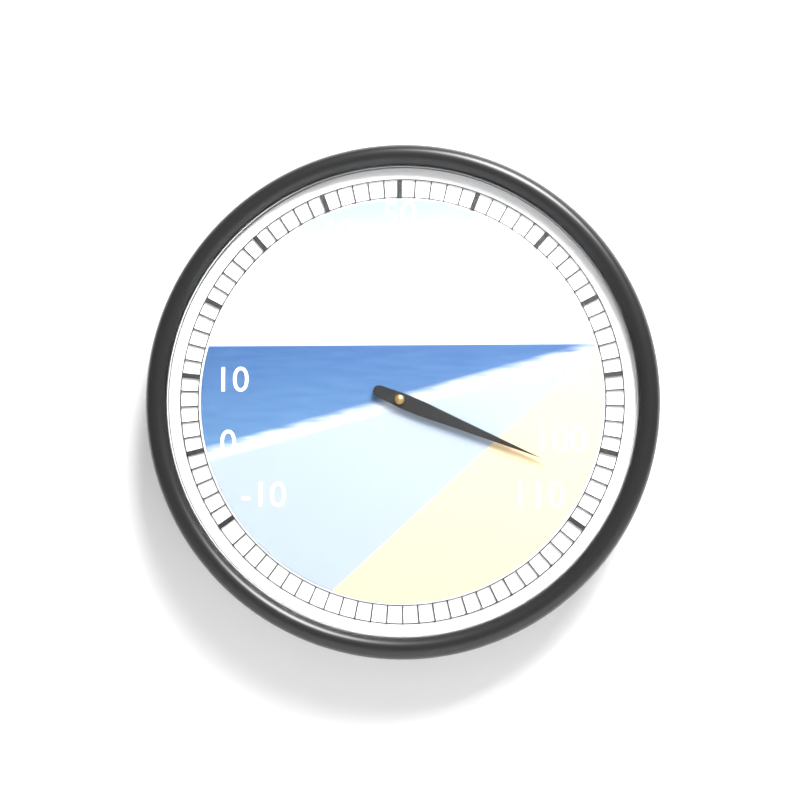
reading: 104 (no unit)
